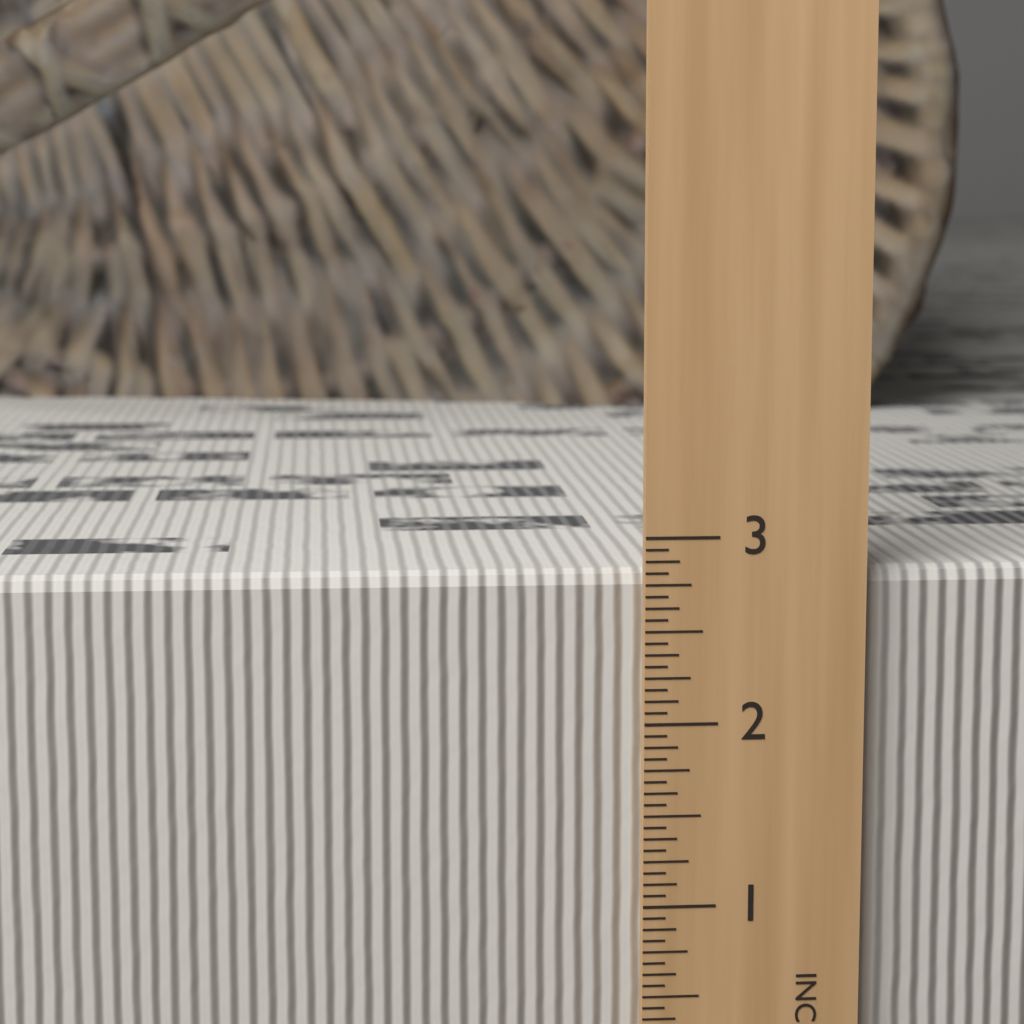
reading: 2.8125 in
